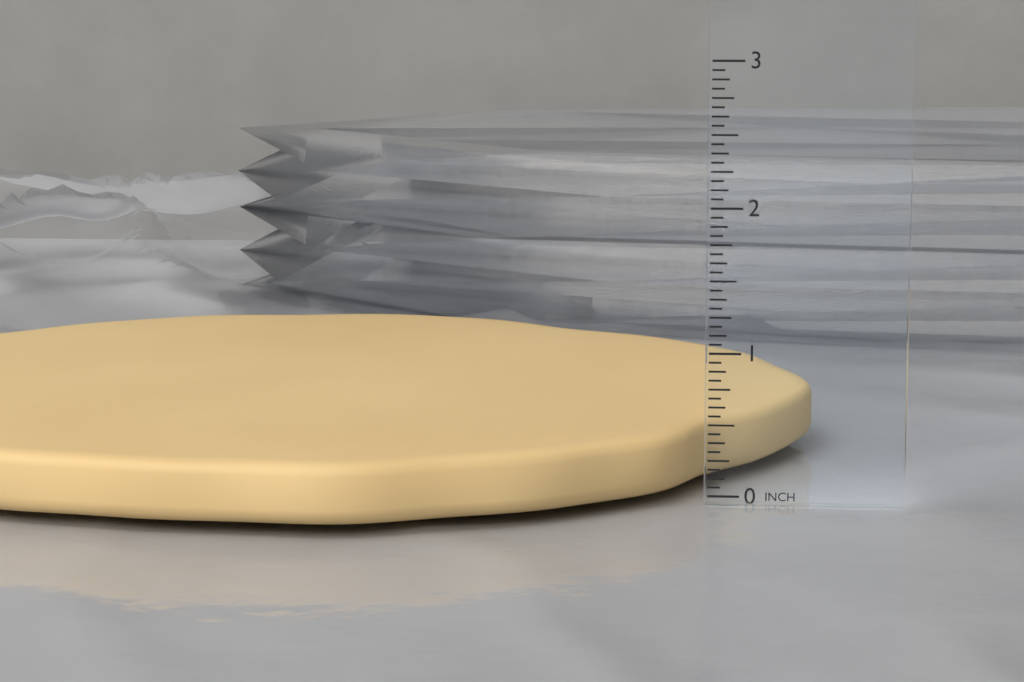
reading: 0.4375 in
